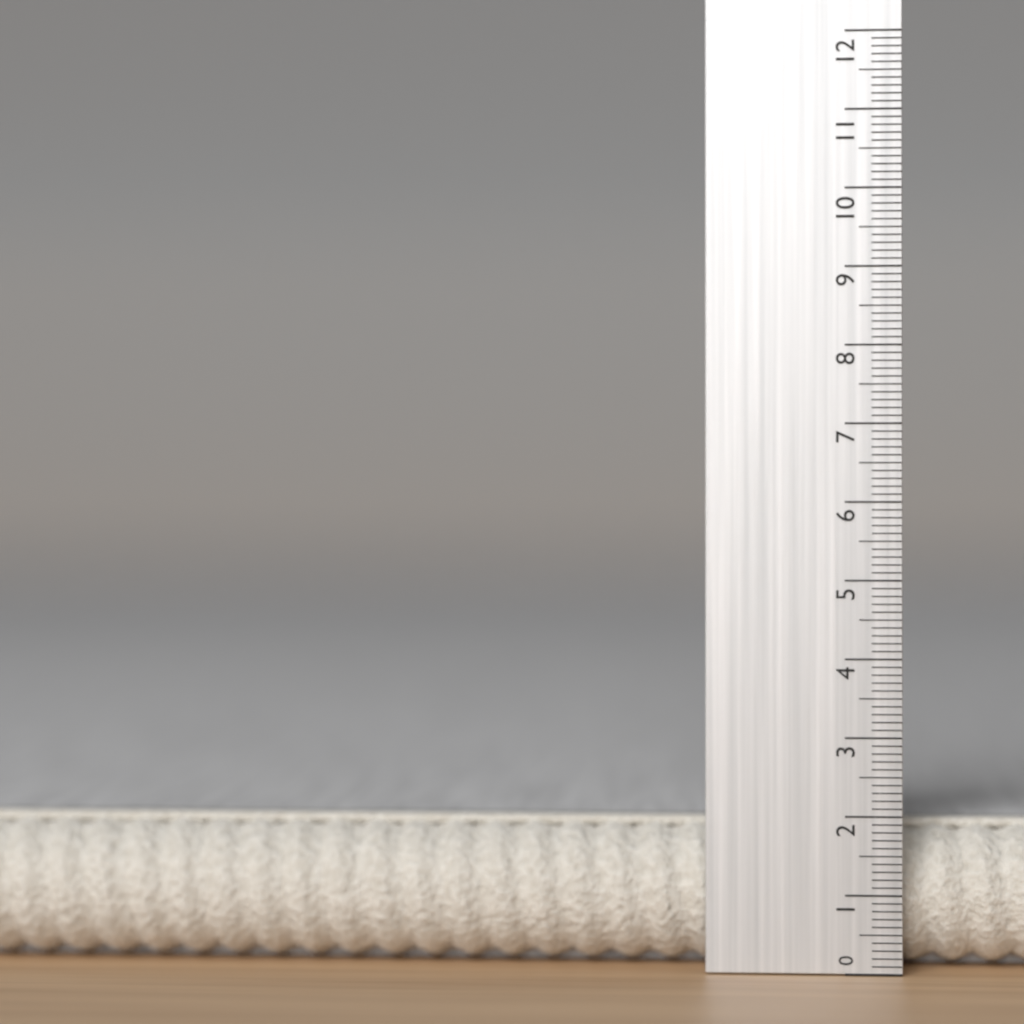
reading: 1.9 (no unit)
